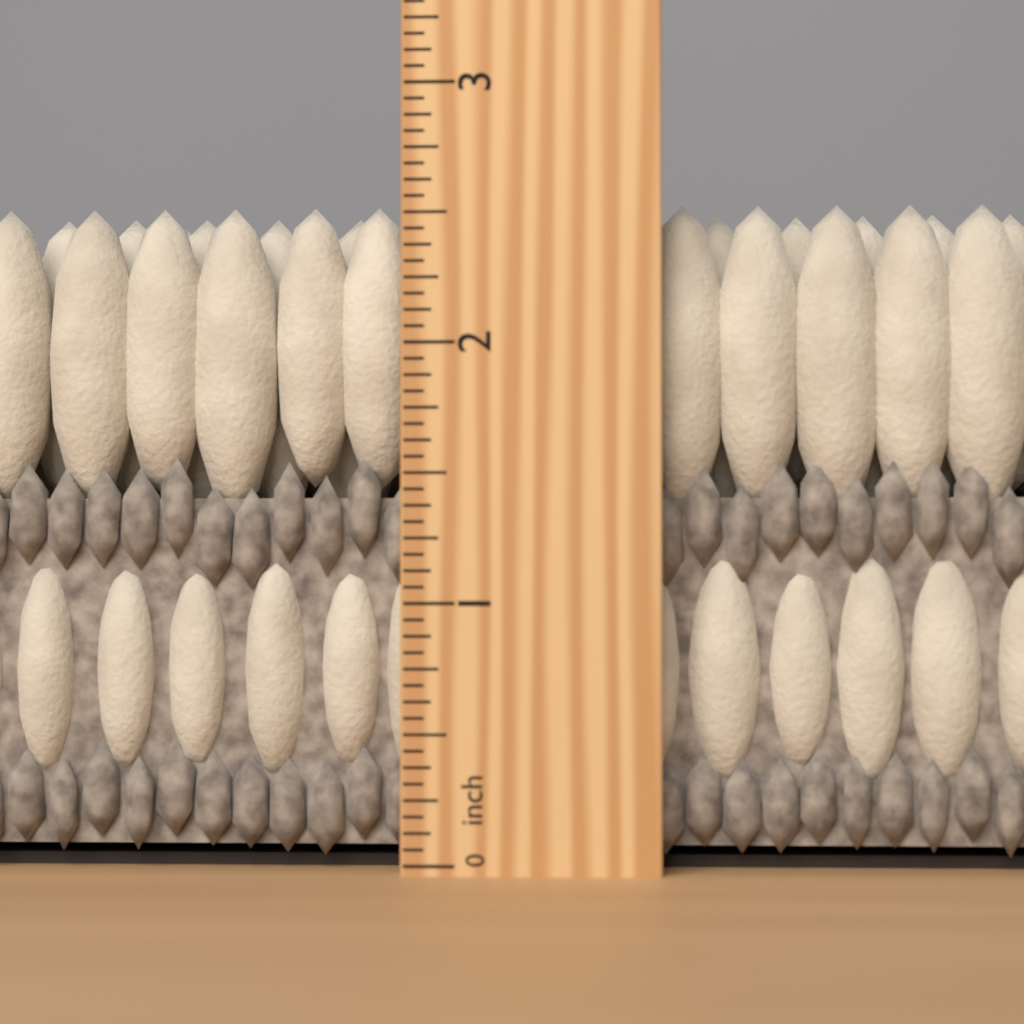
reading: 2.5625 inch
